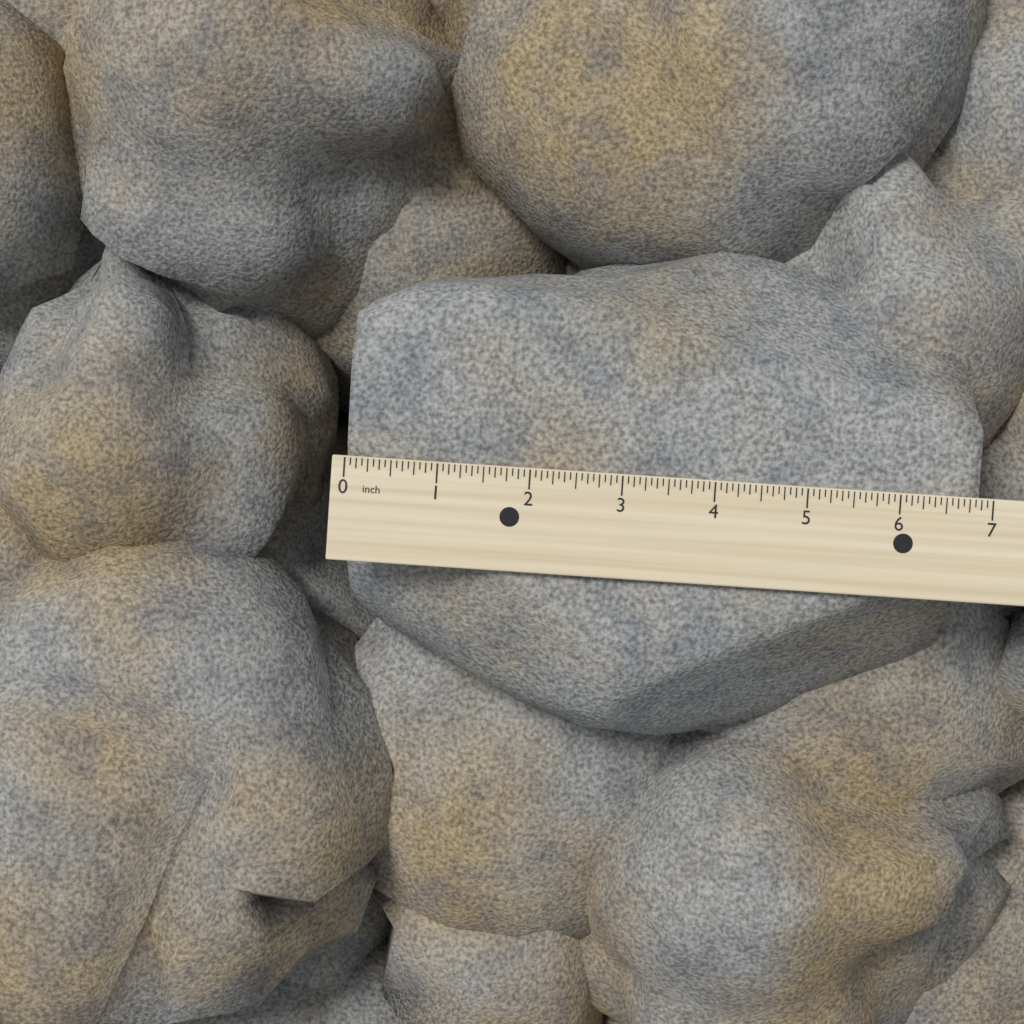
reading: 6.8750 inch
